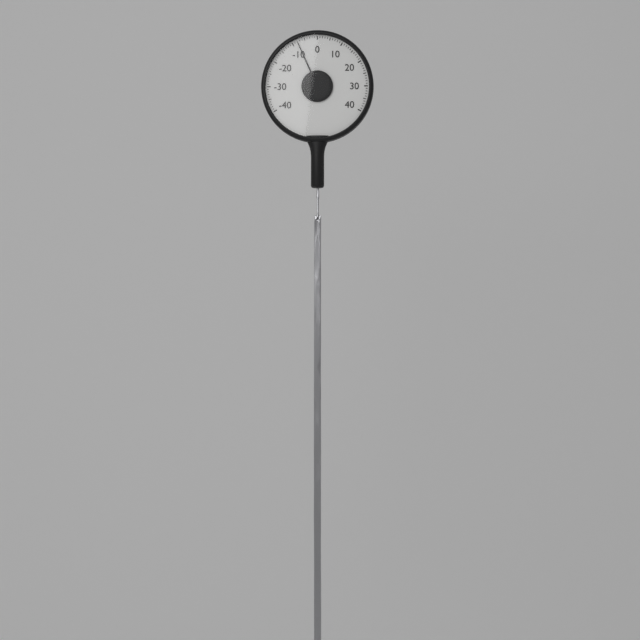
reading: -8 (no unit)
